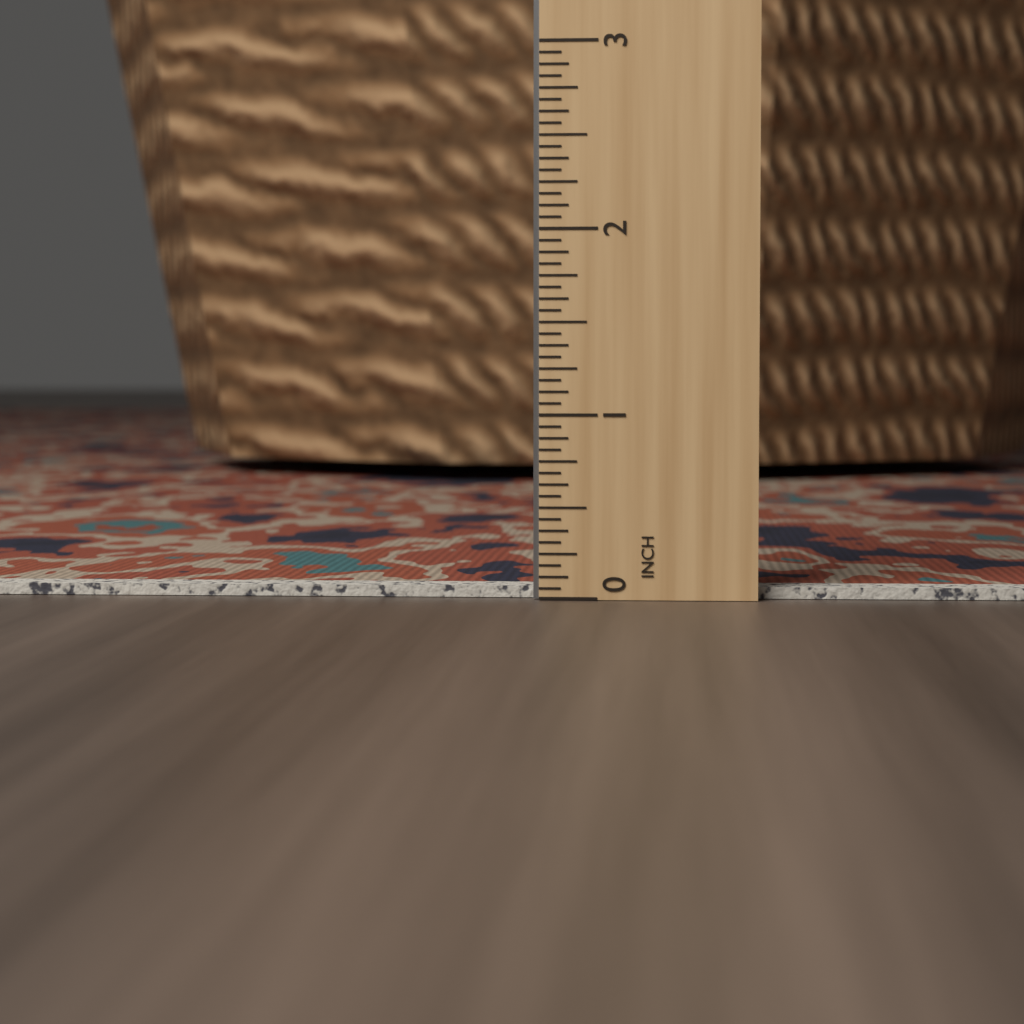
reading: 0.0625 in
